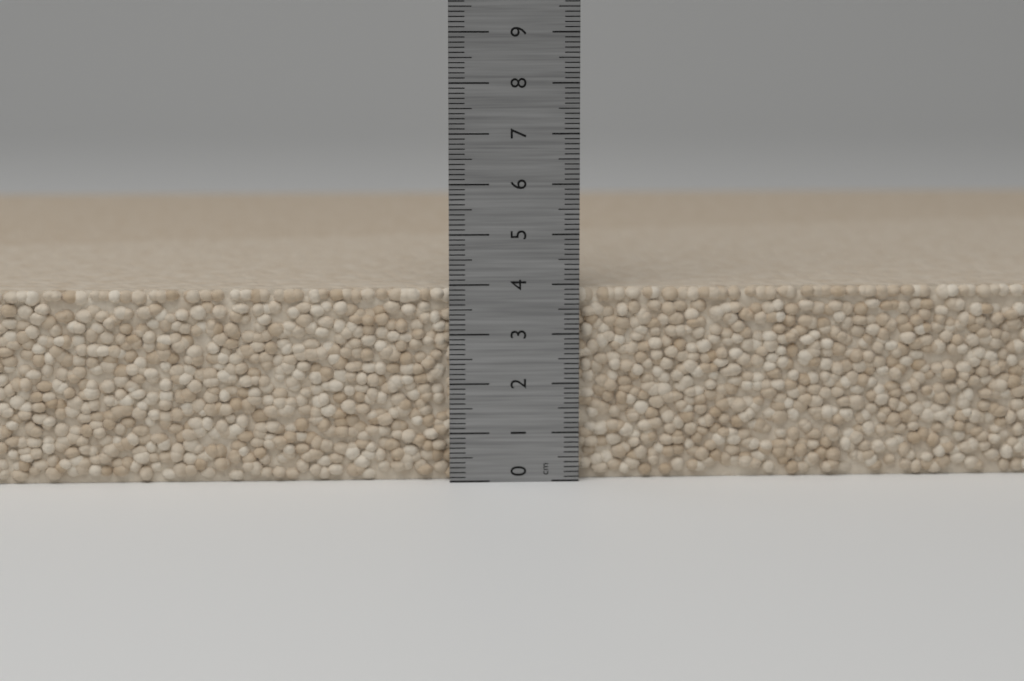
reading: 3.9 cm
